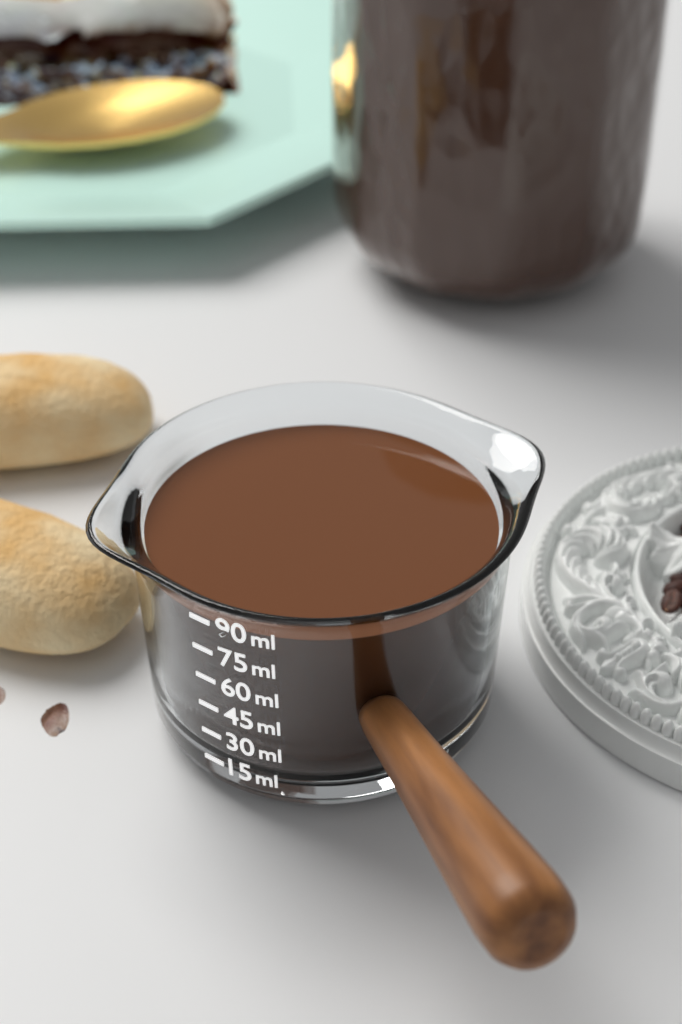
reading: 88 ml
